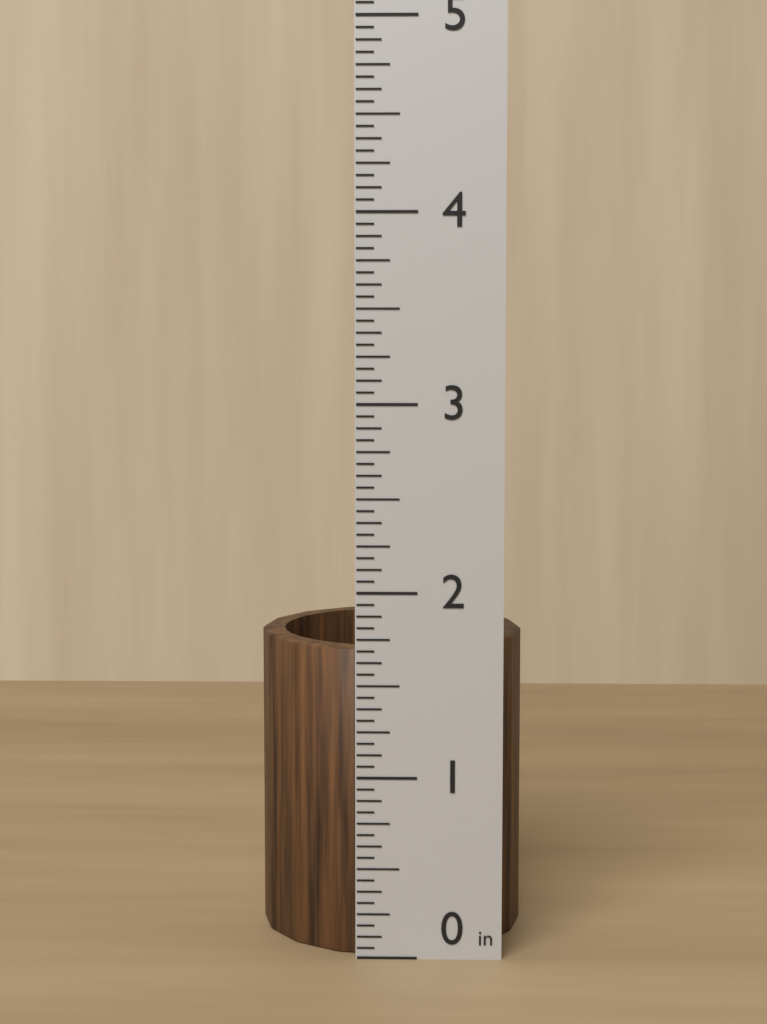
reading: 1.6875 in
